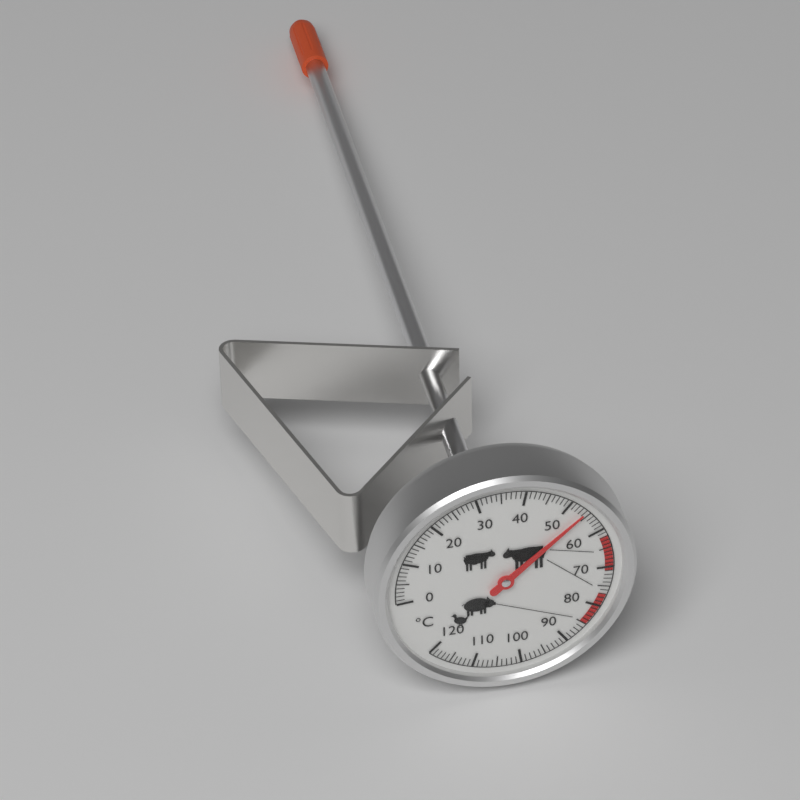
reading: 54 °C
